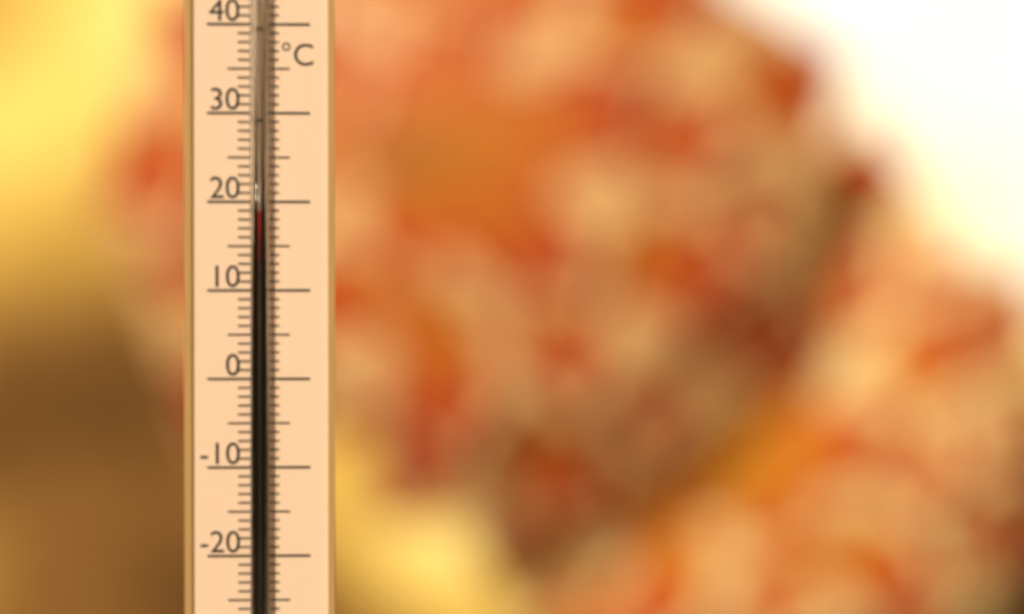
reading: 19 °C
